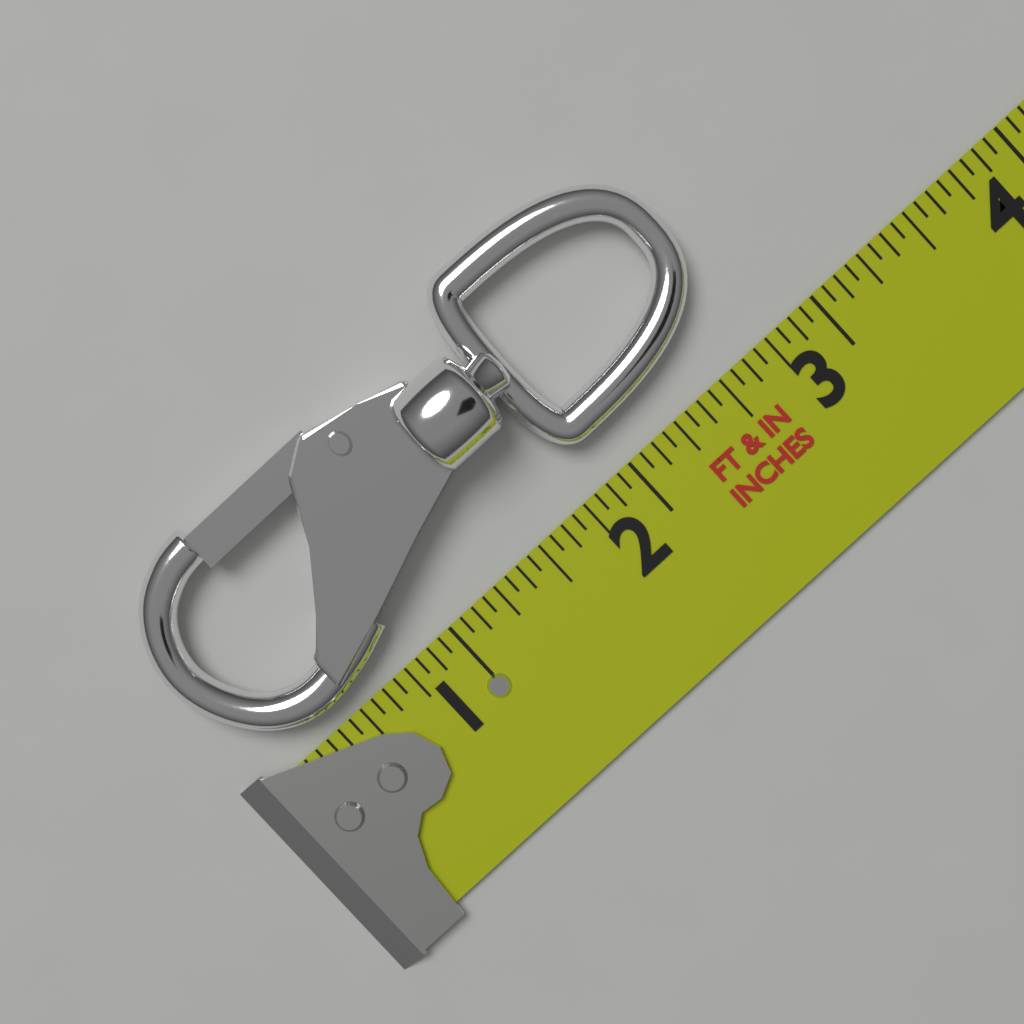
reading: 2.7500 in
